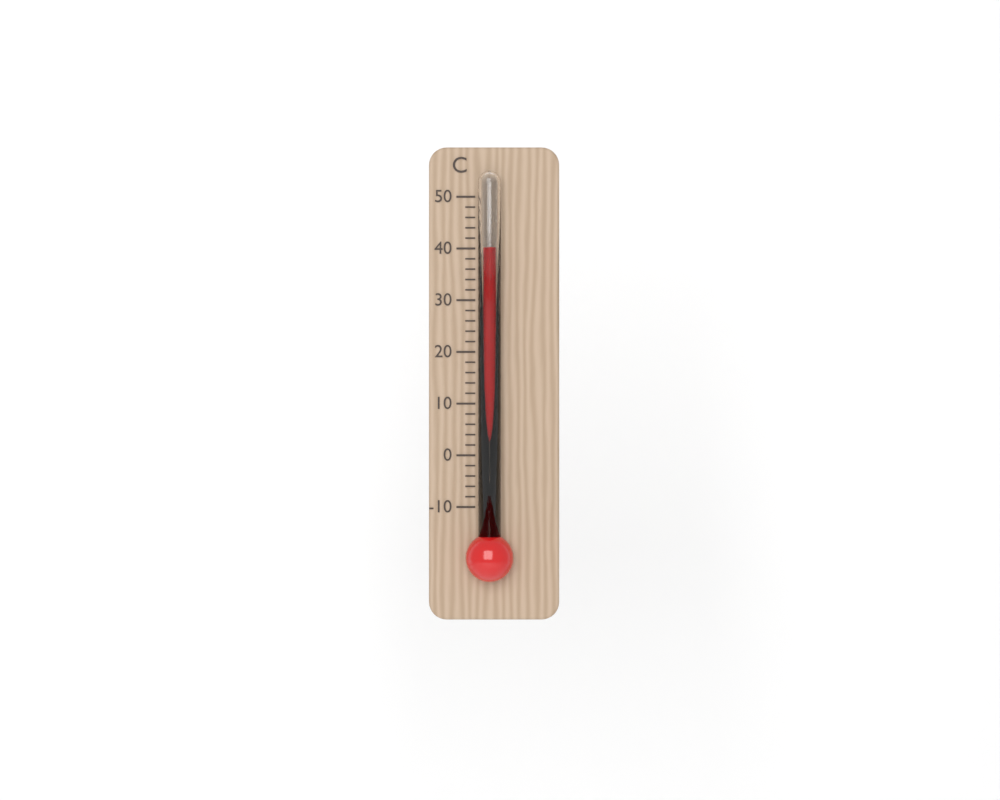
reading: 40 °C
